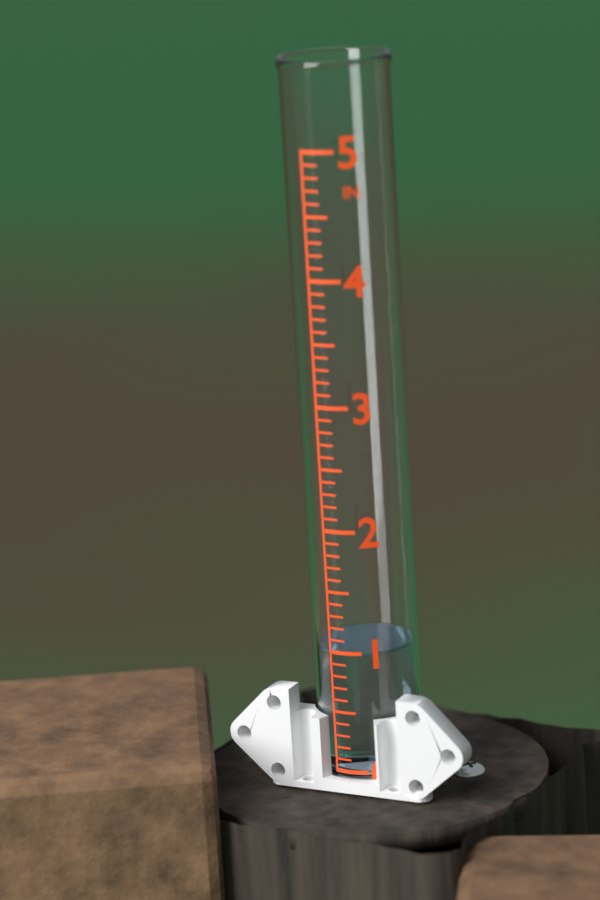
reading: 1.0 in
